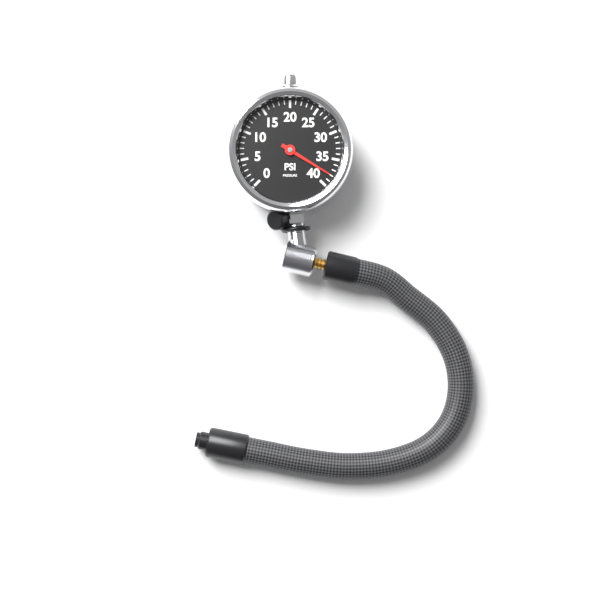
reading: 38 psi
